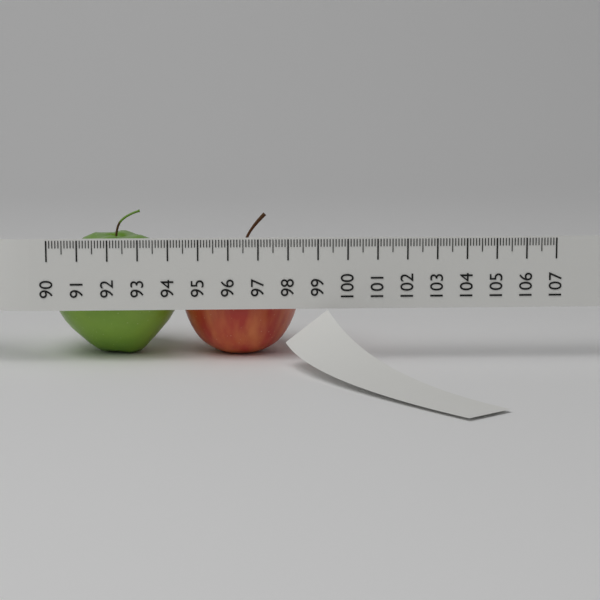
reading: 98.5 (no unit)
